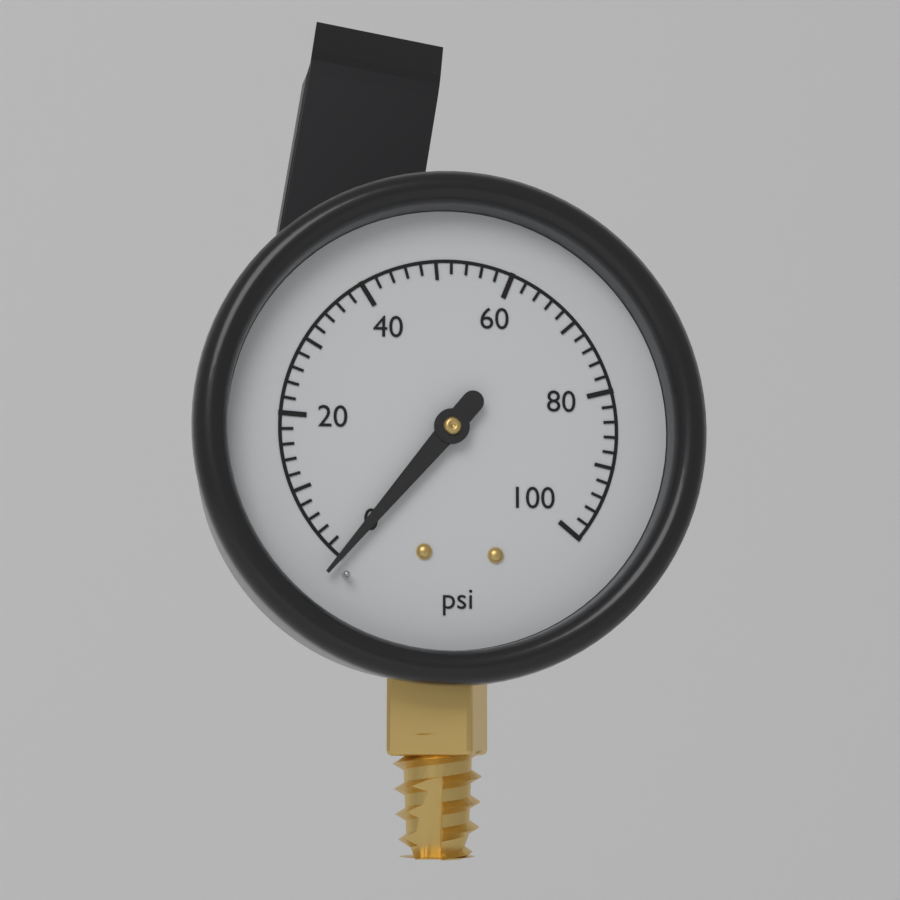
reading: 0 psi
